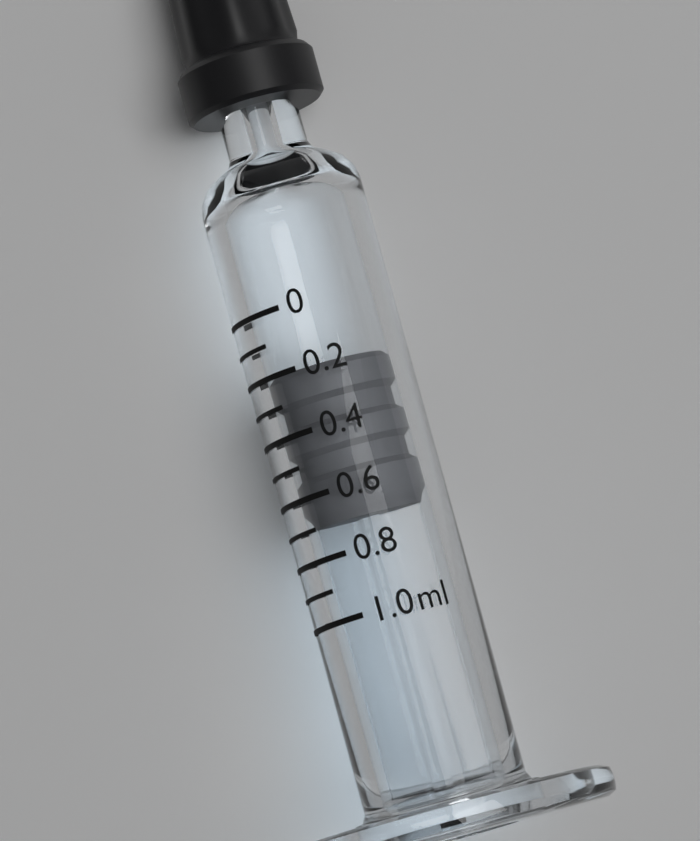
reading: 0.2 ml
